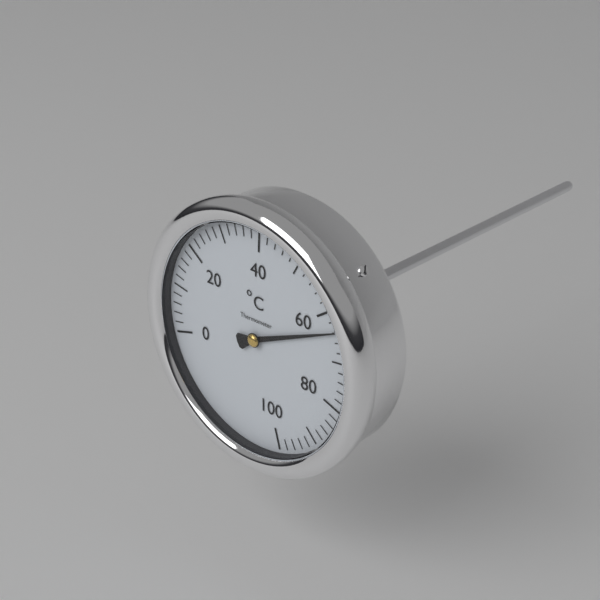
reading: 64 °C
